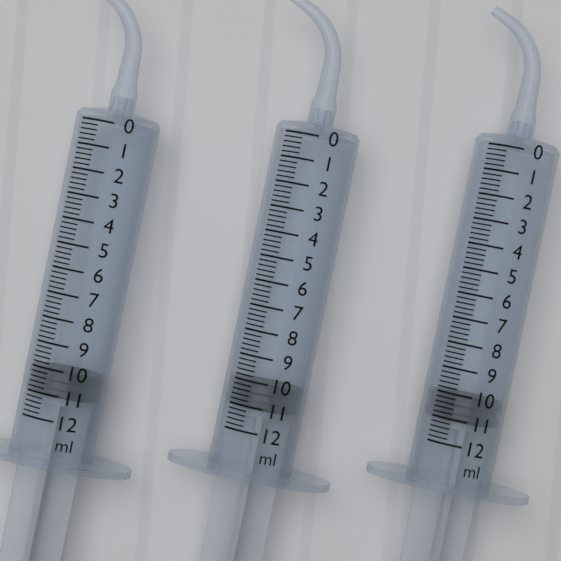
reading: 10.0 ml
